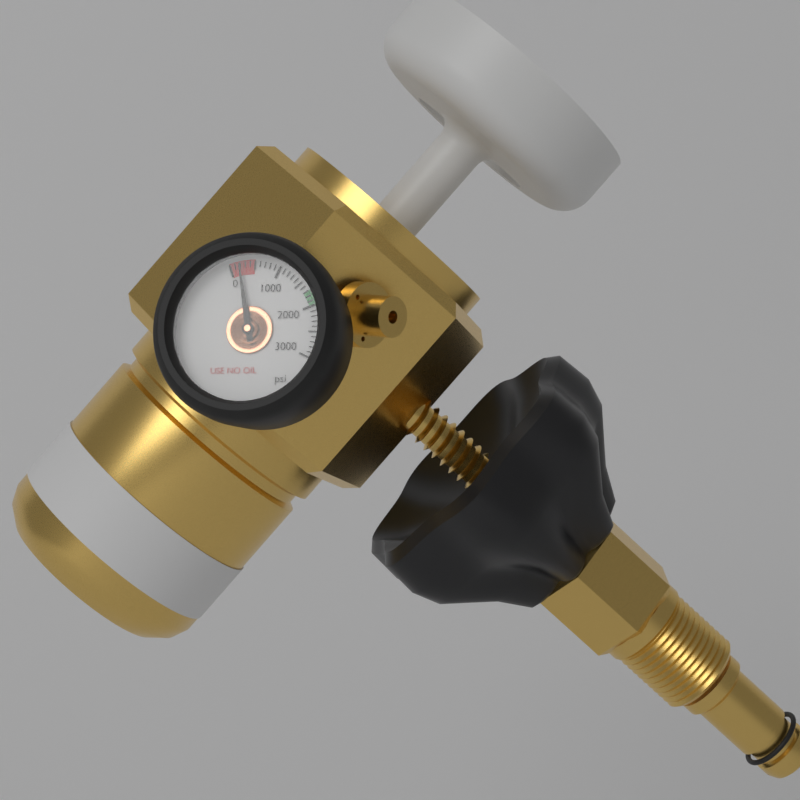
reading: 200 psi
